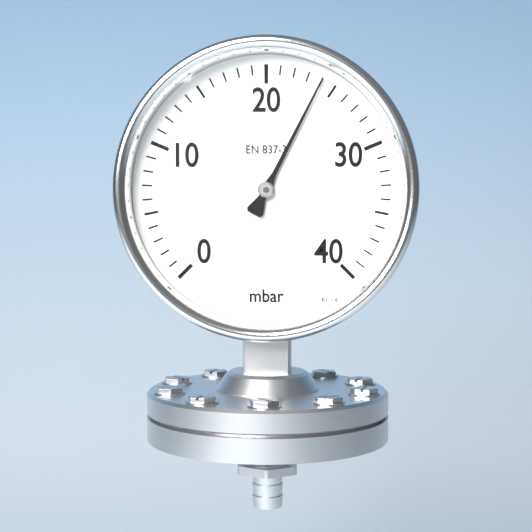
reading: 24 mbar
